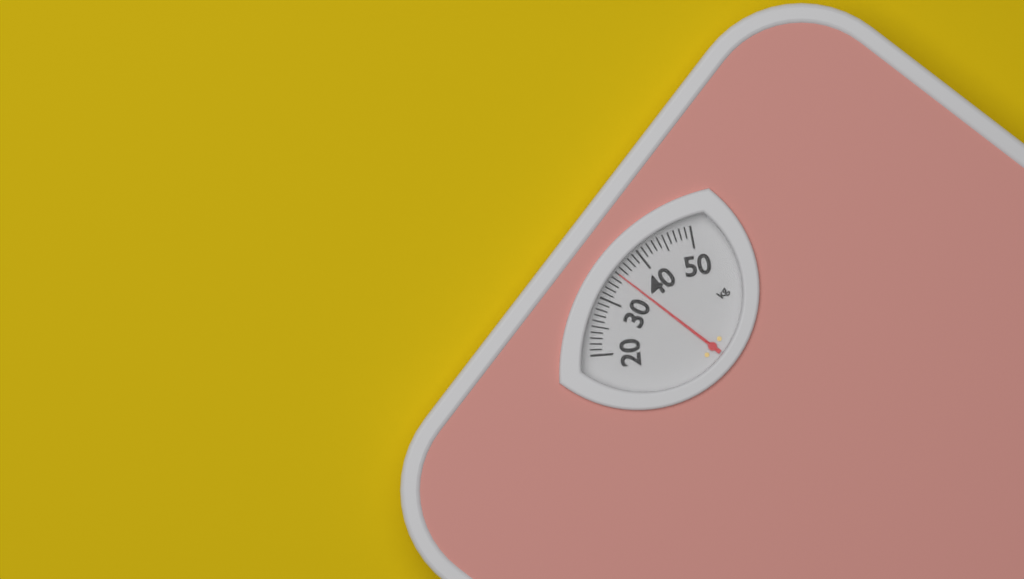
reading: 35 kg
